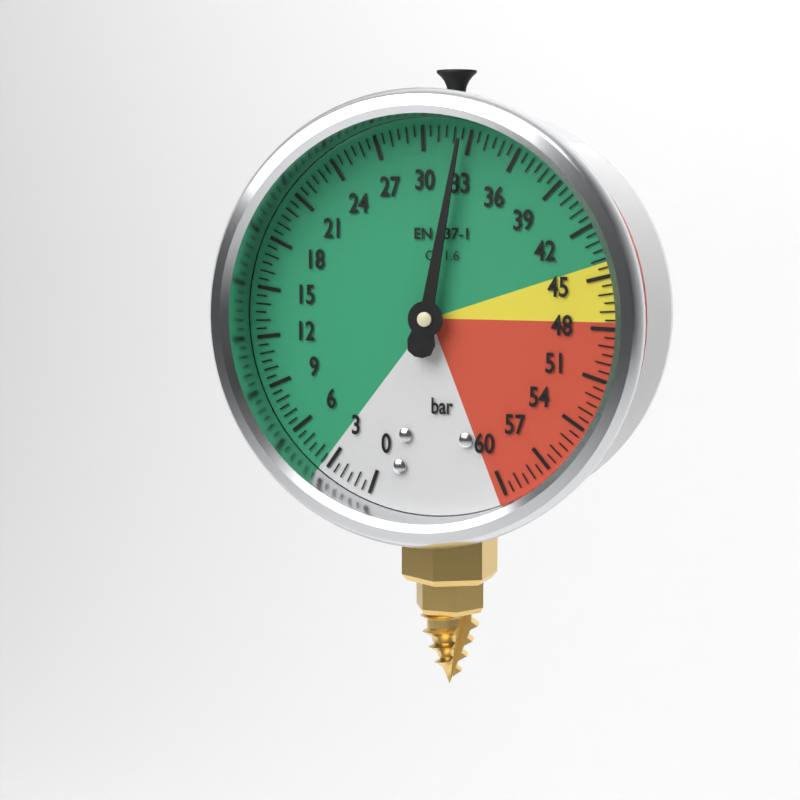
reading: 32.5 bar
